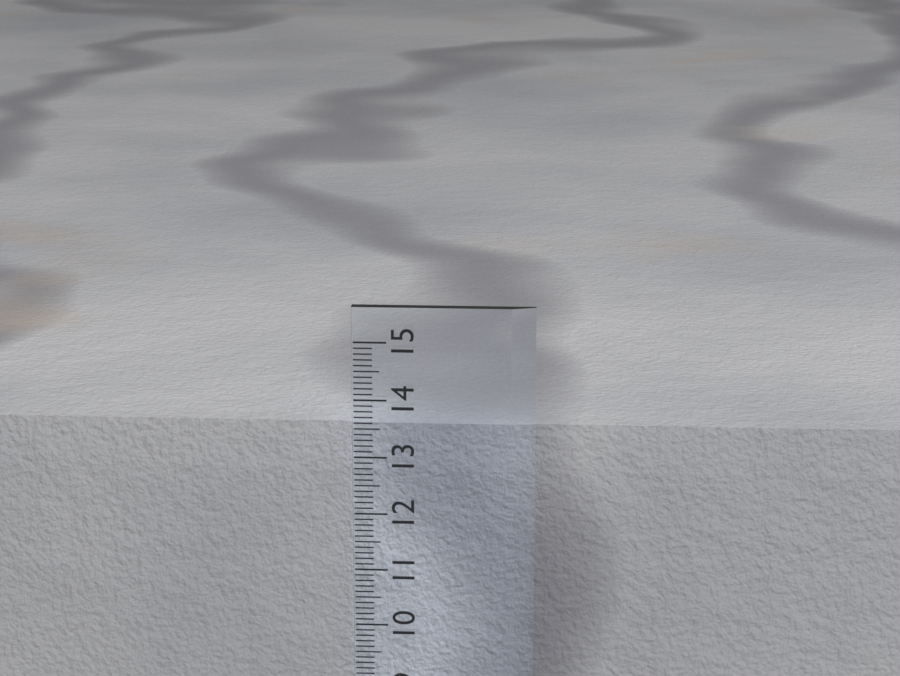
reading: 13.5 cm
